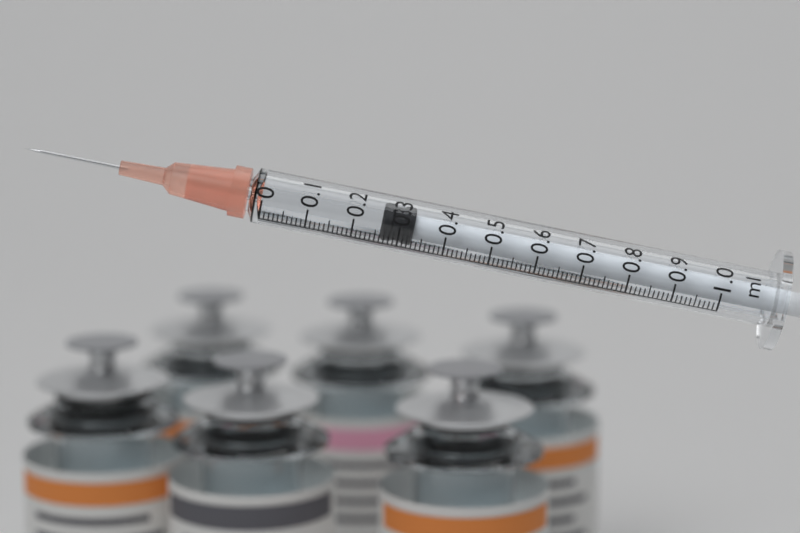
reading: 0.26 ml
